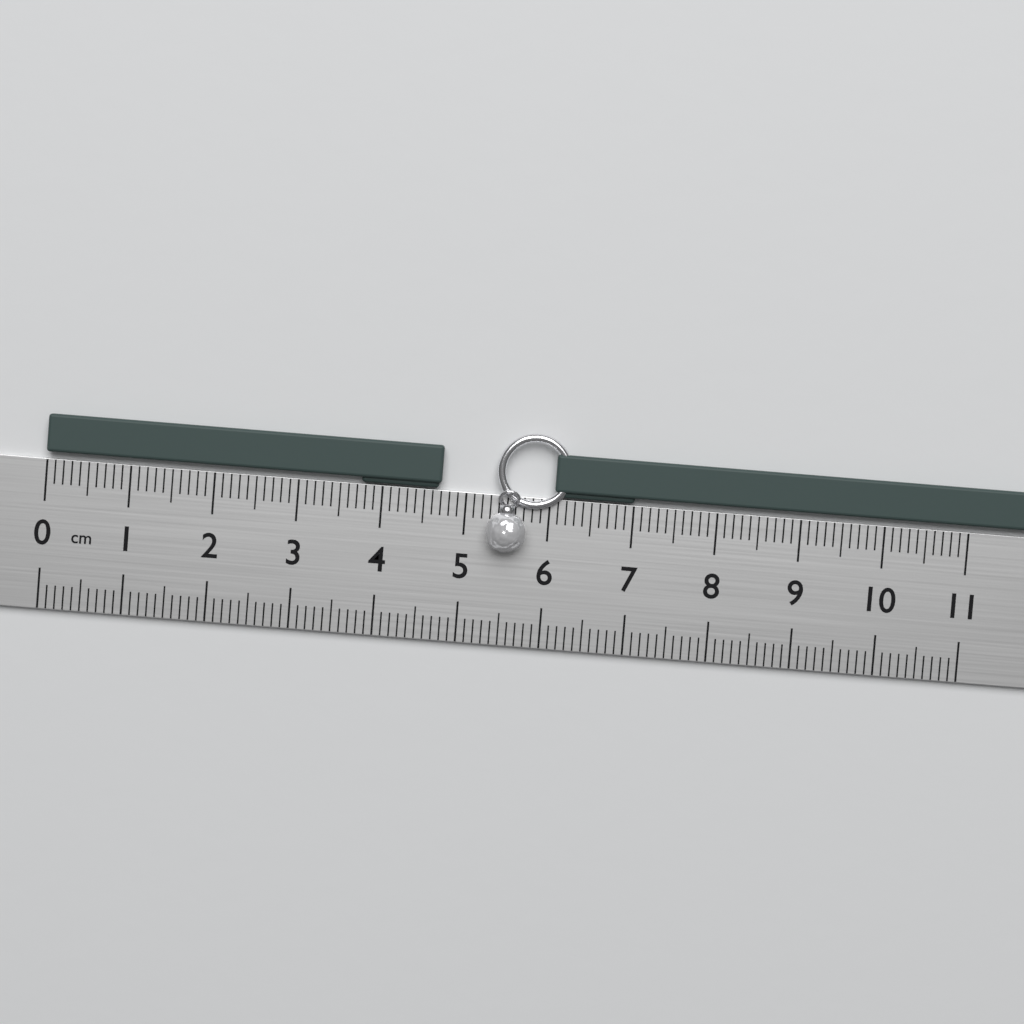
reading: 4.7 cm
